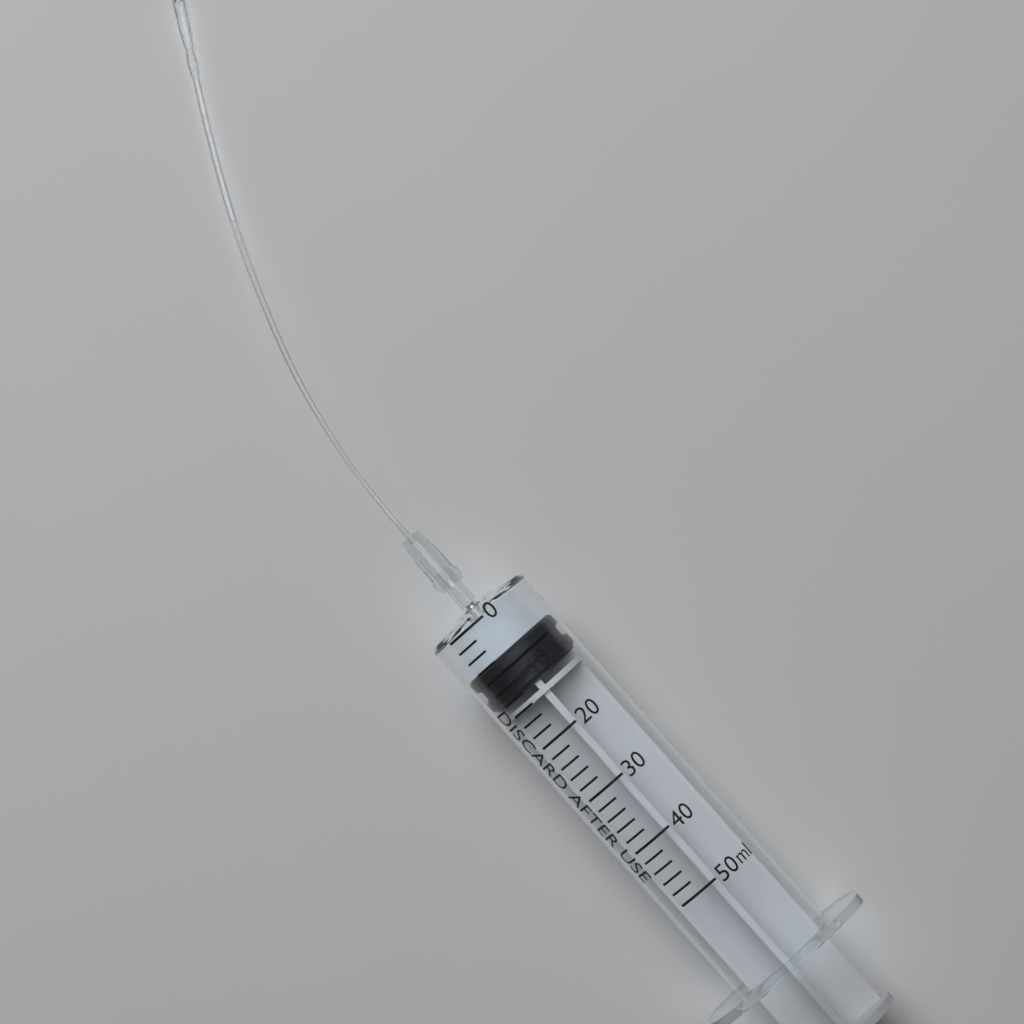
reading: 6 ml
